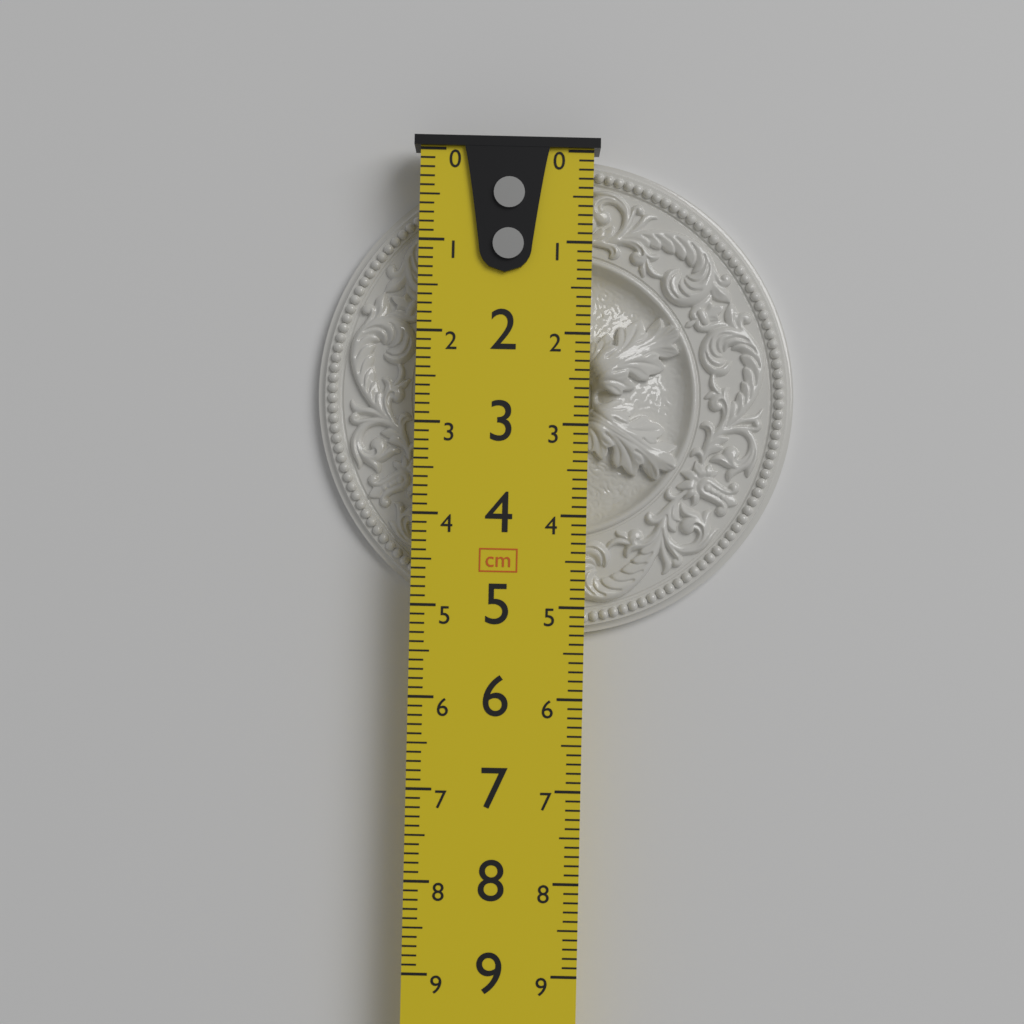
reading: 5.3 cm
